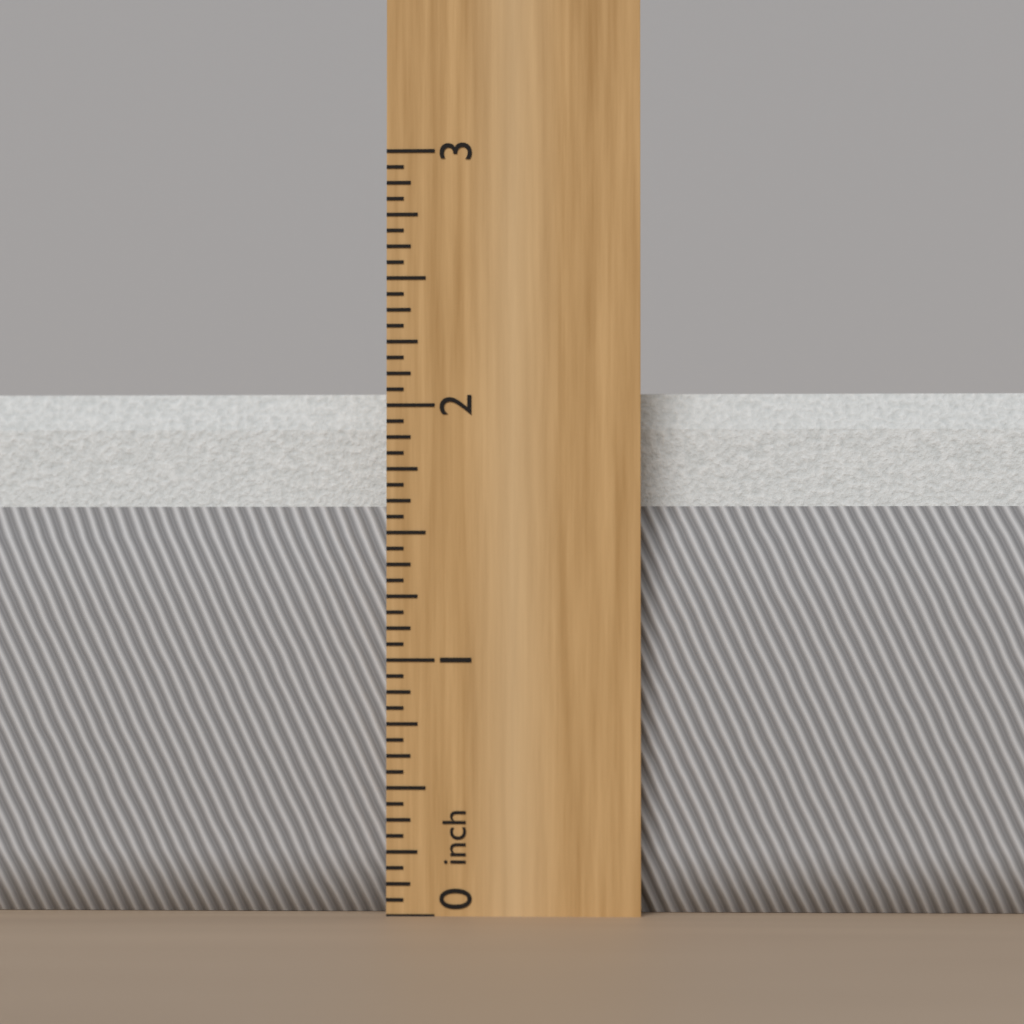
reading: 2.0625 inch
